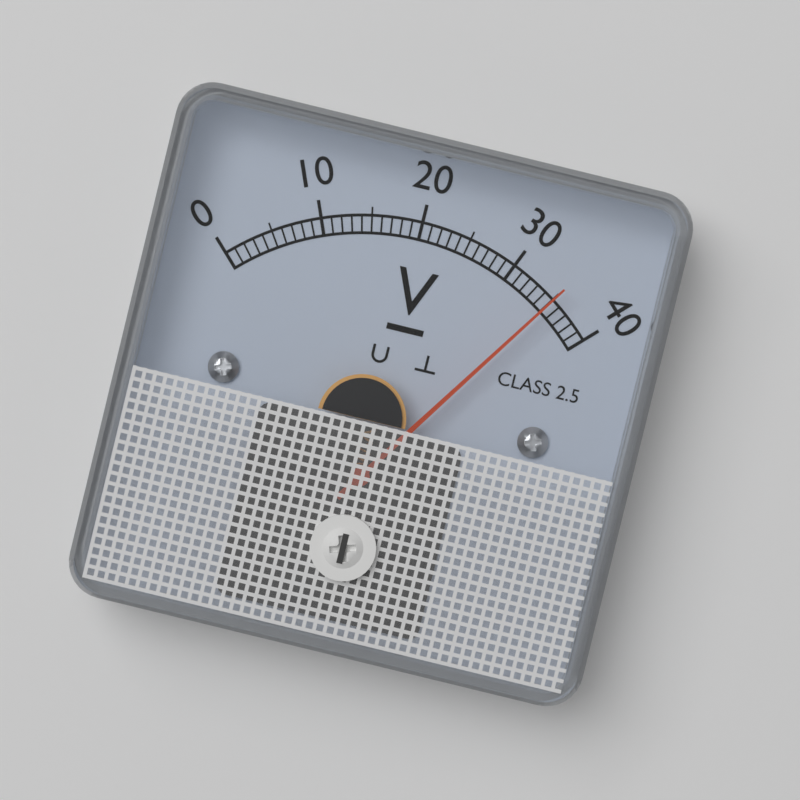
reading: 35 V
